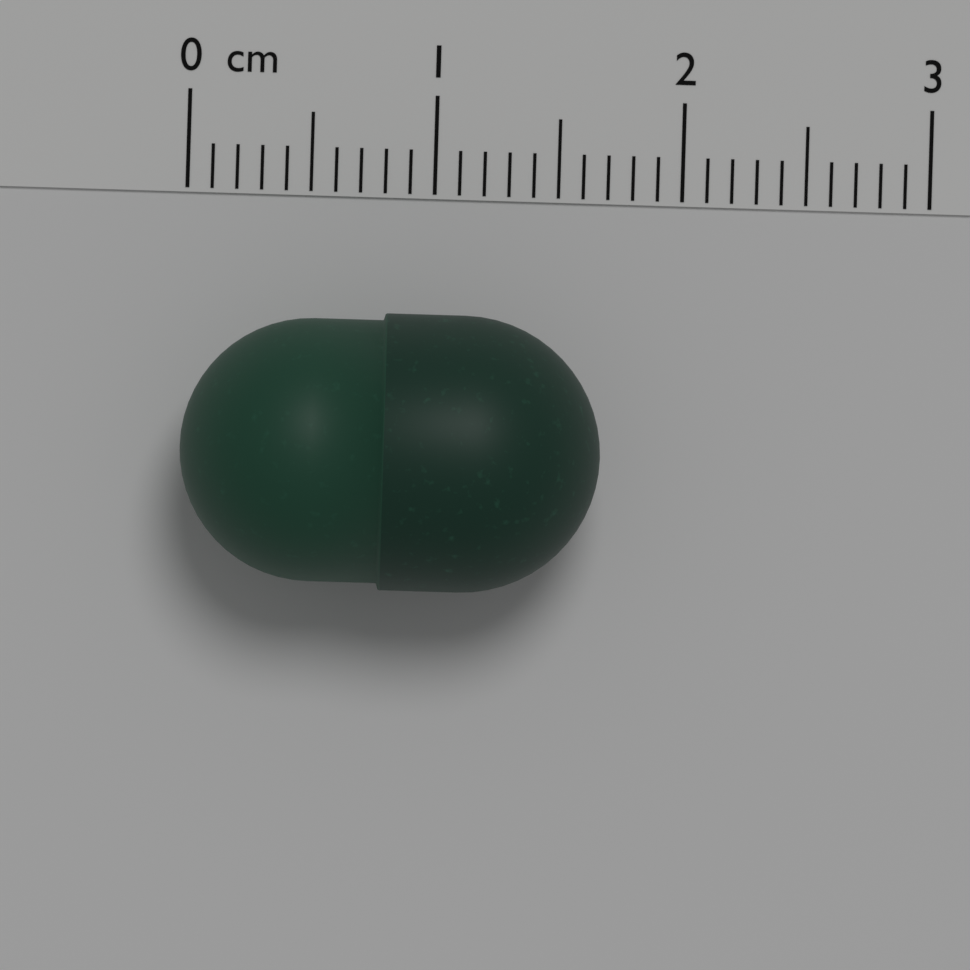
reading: 1.7 cm
